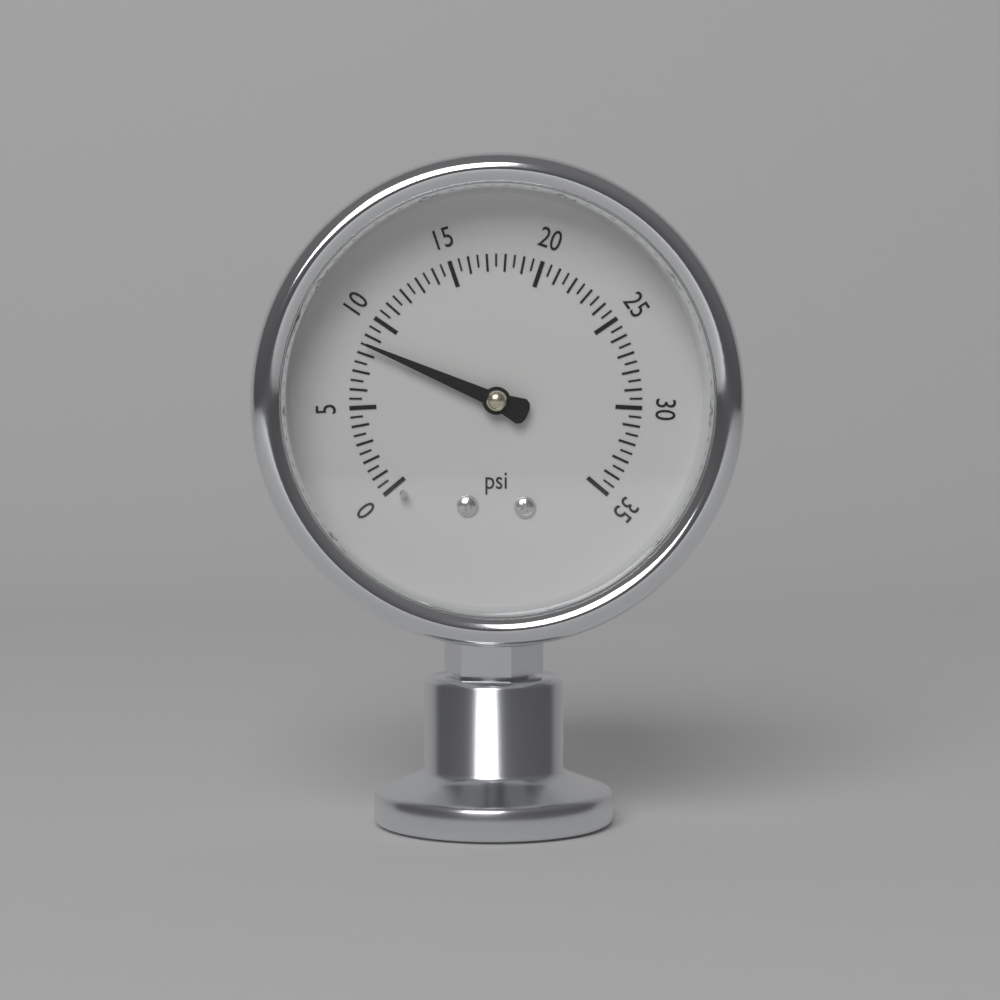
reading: 8.5 psi
